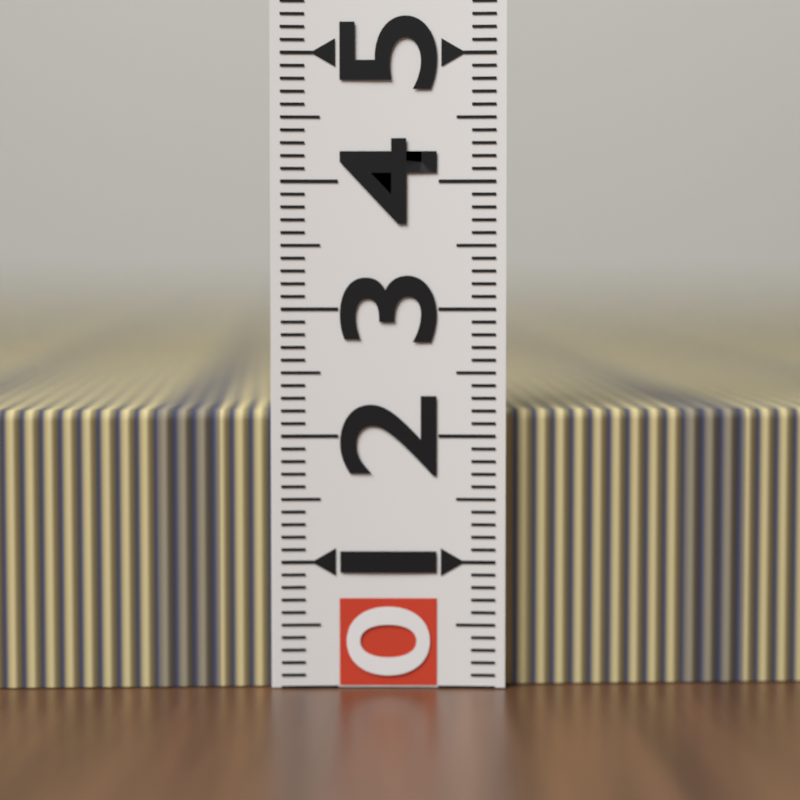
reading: 2.2 (no unit)
